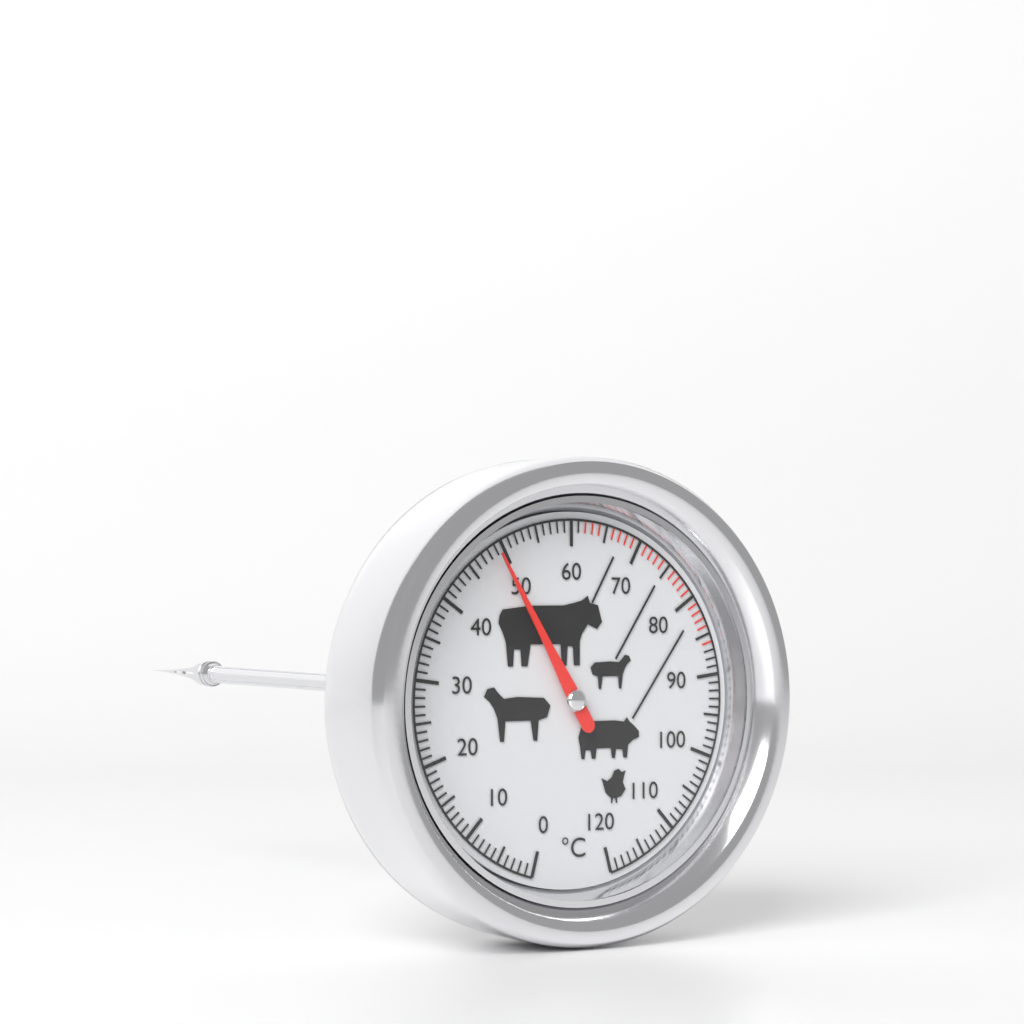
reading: 49 °C
